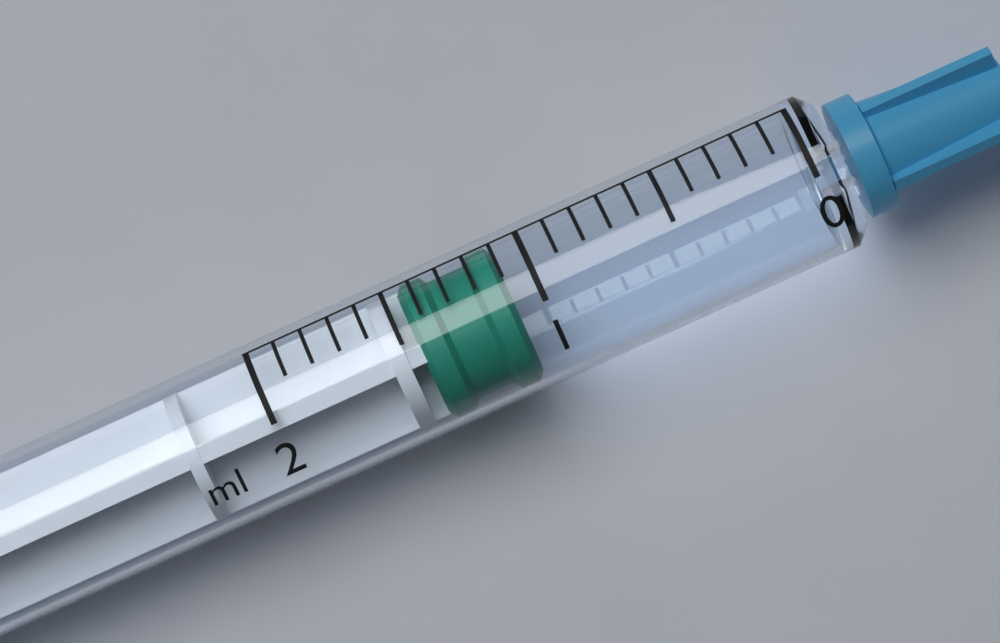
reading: 1.1 ml
